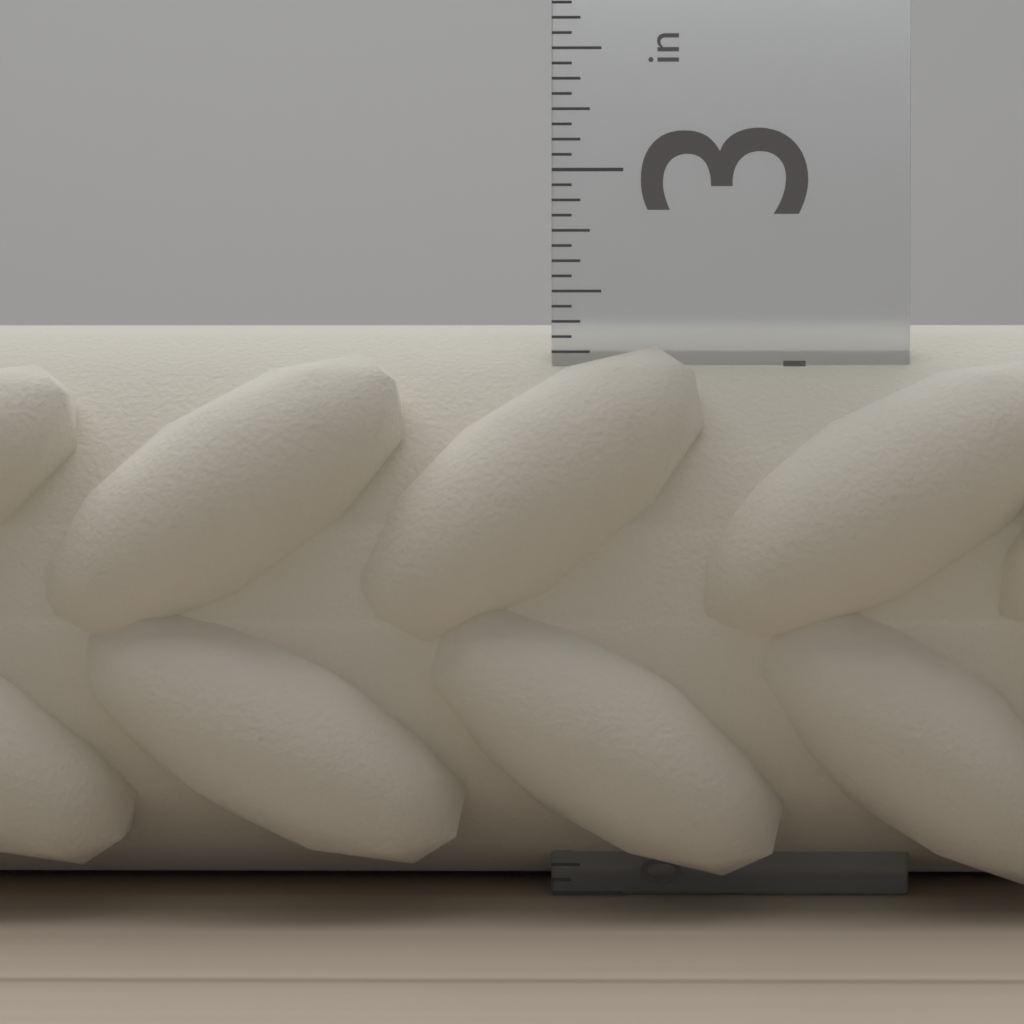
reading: 2.3750 in
